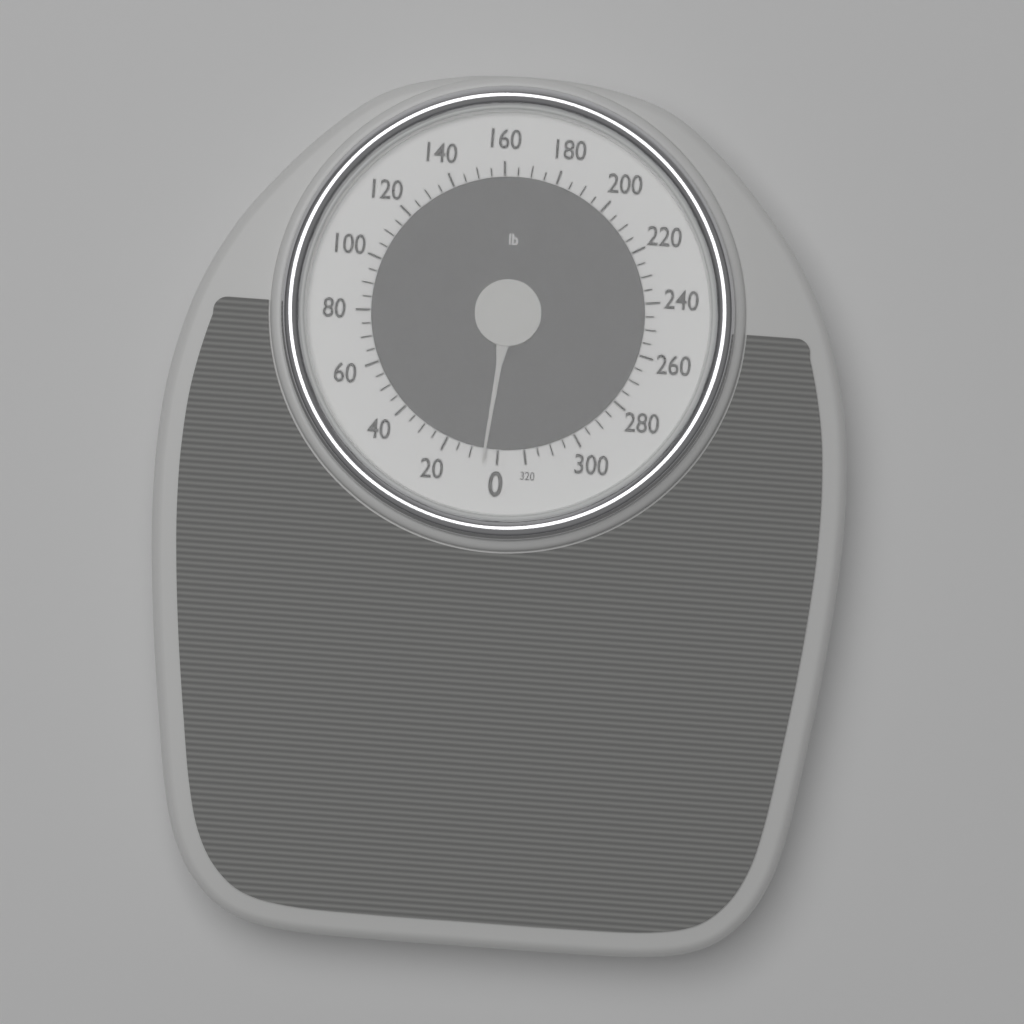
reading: 5 lb
